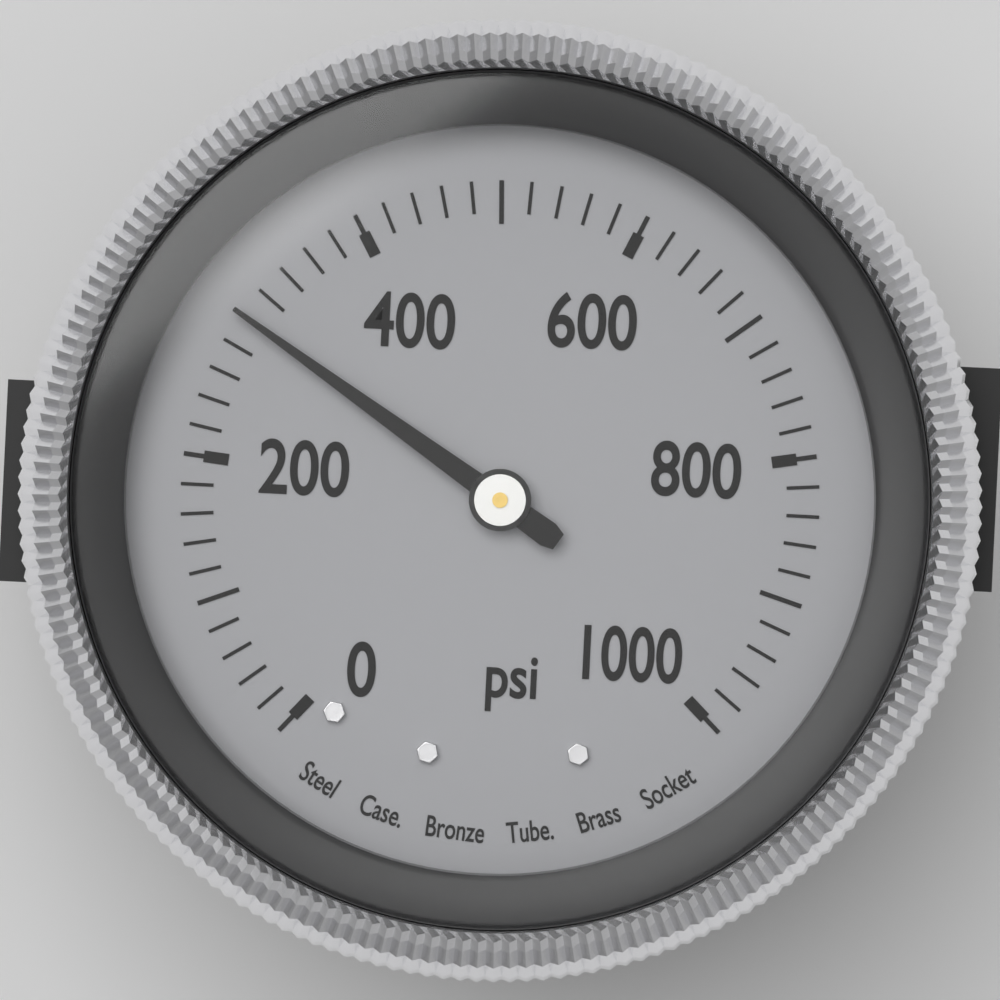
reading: 300 psi
